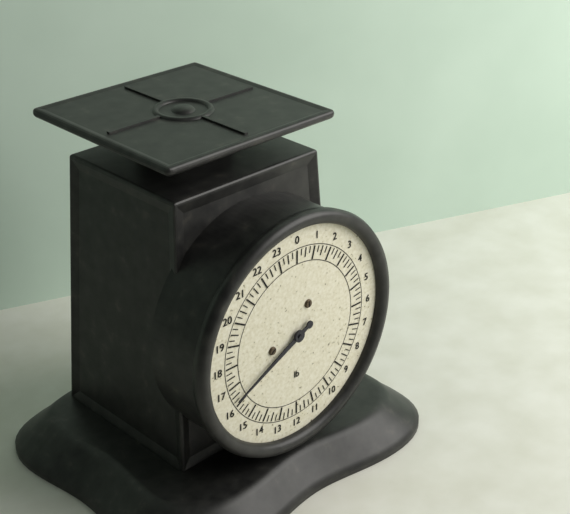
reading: 16.25 lb
